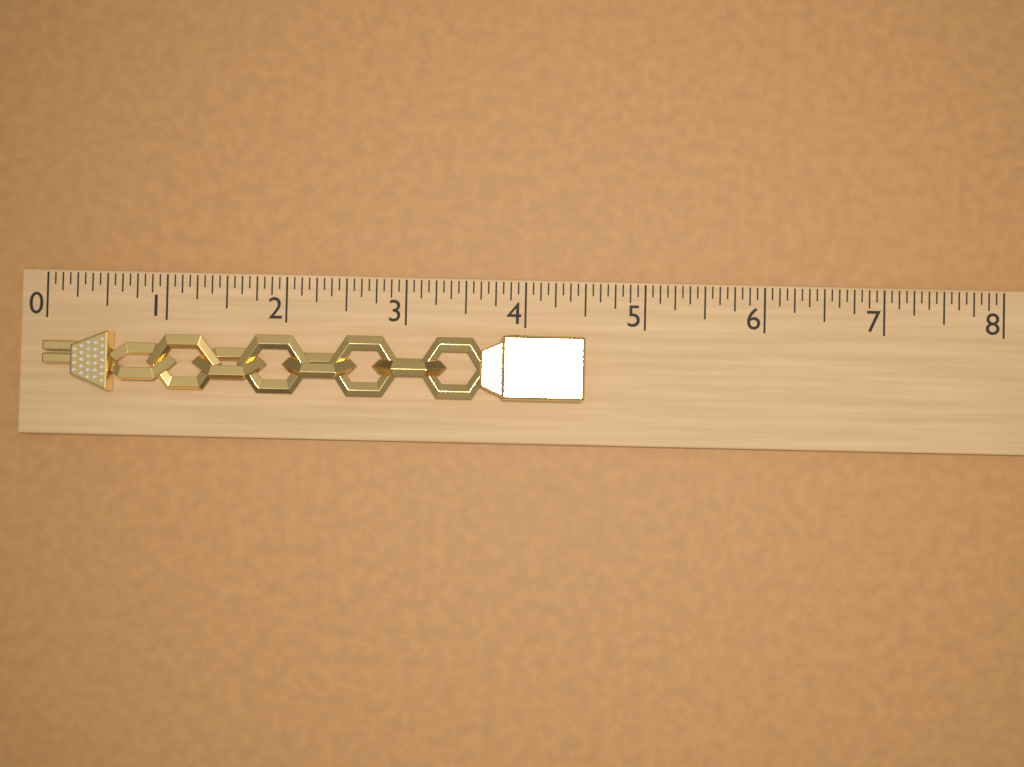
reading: 4.5000 (no unit)
